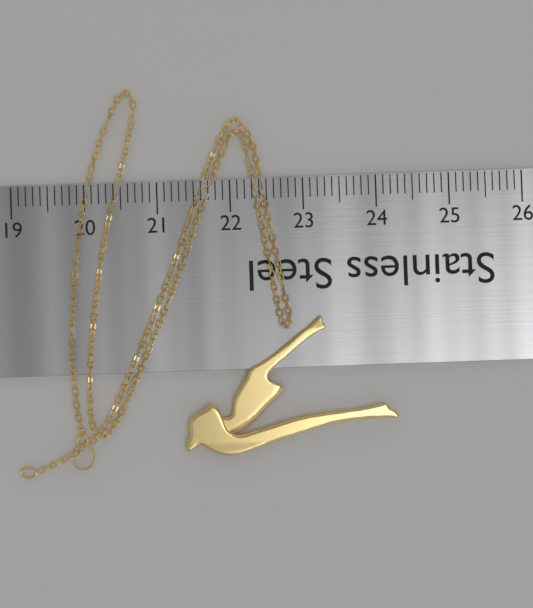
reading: 24.2 (no unit)
